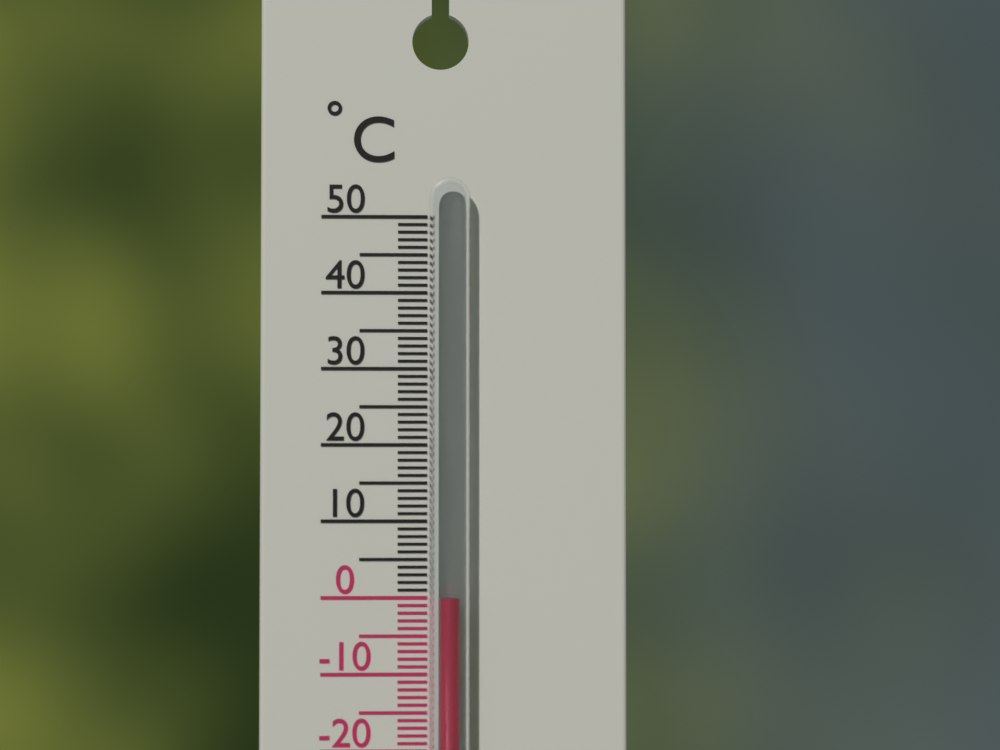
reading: 0 °C
